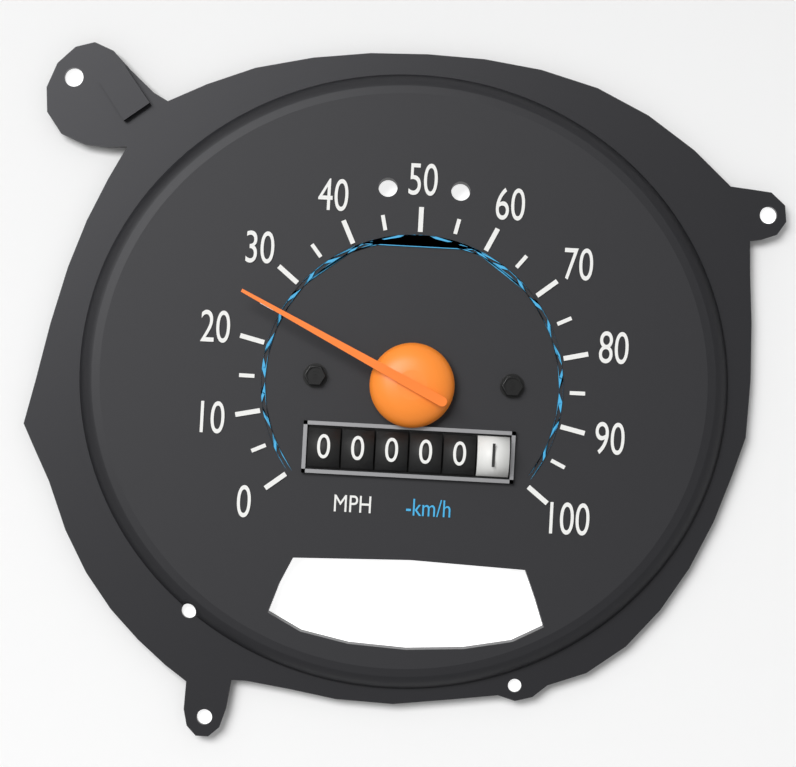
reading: 25 MPH
